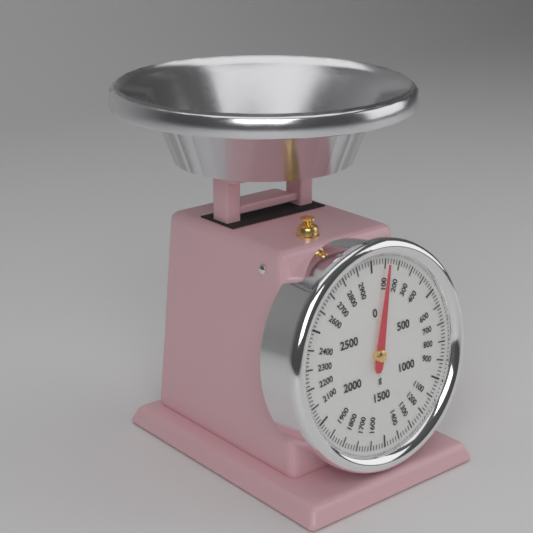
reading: 120 g
